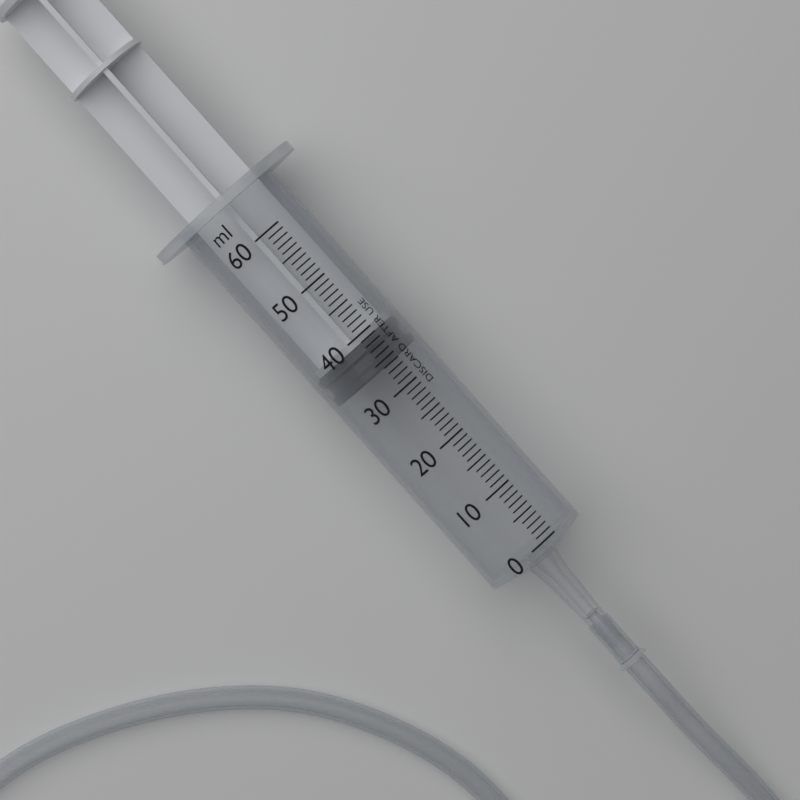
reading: 34 ml
